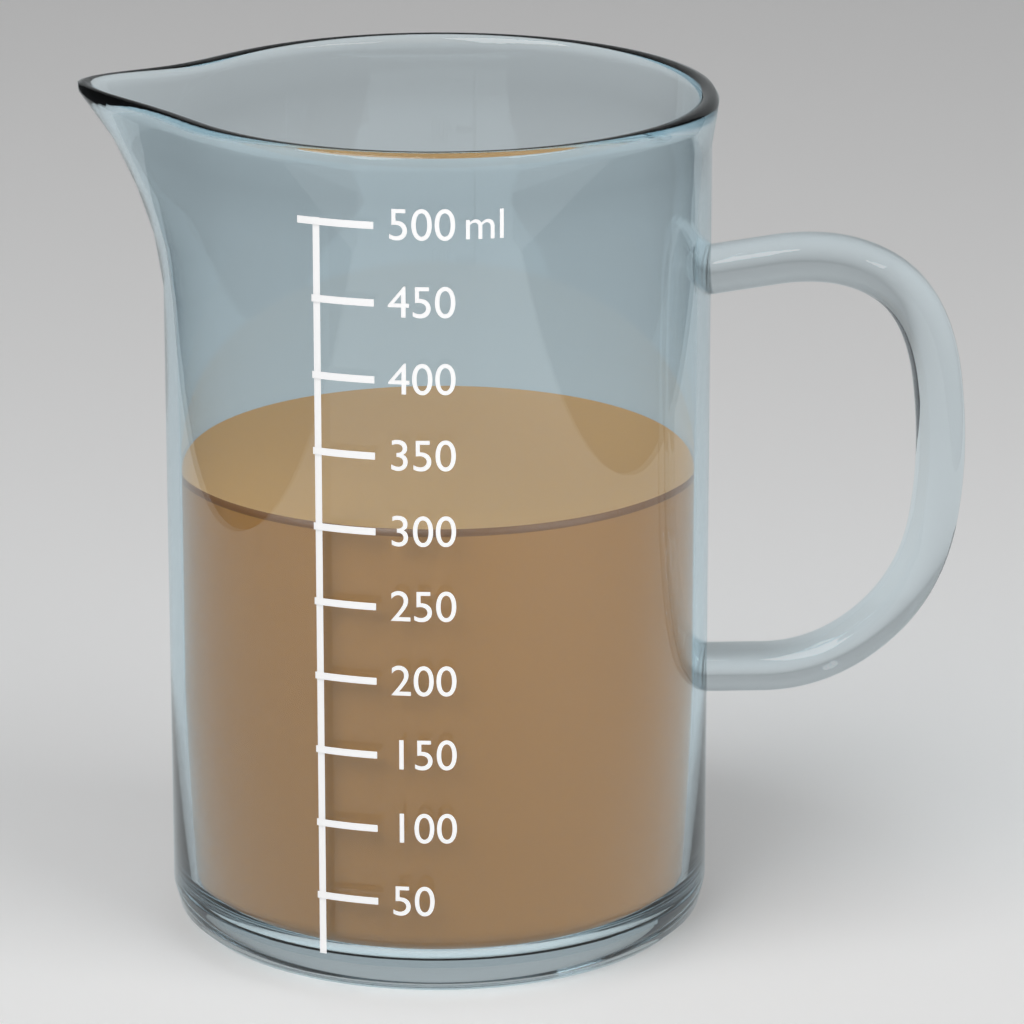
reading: 300 ml
